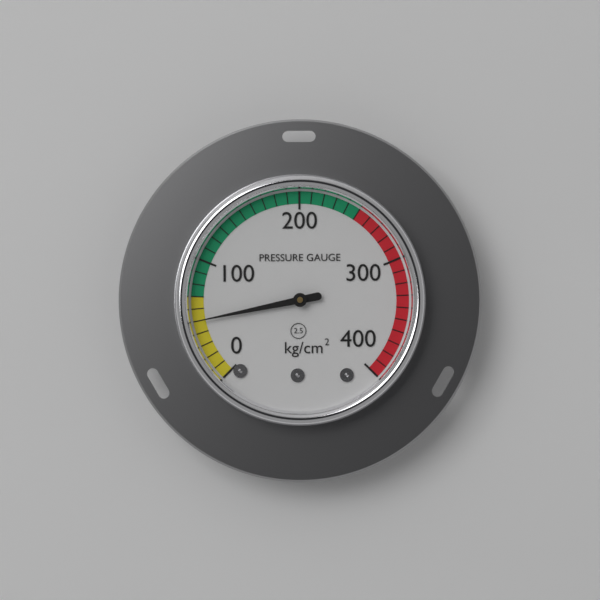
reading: 50 kg/cm²
